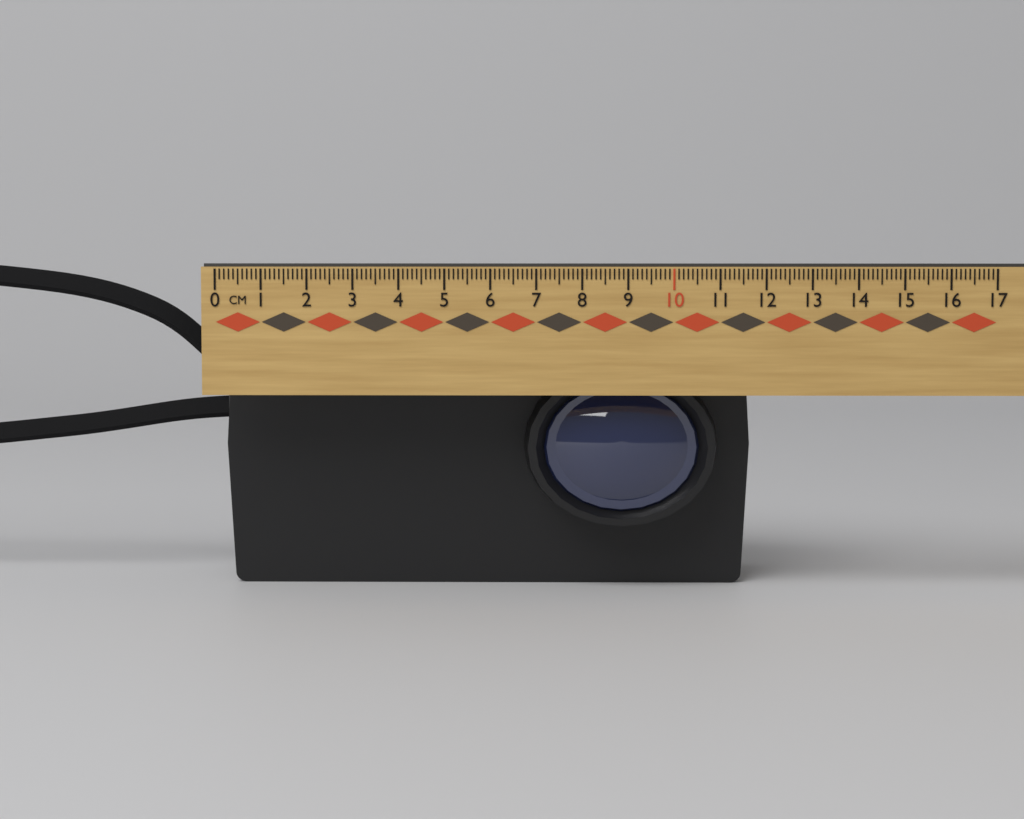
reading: 11.8 cm
